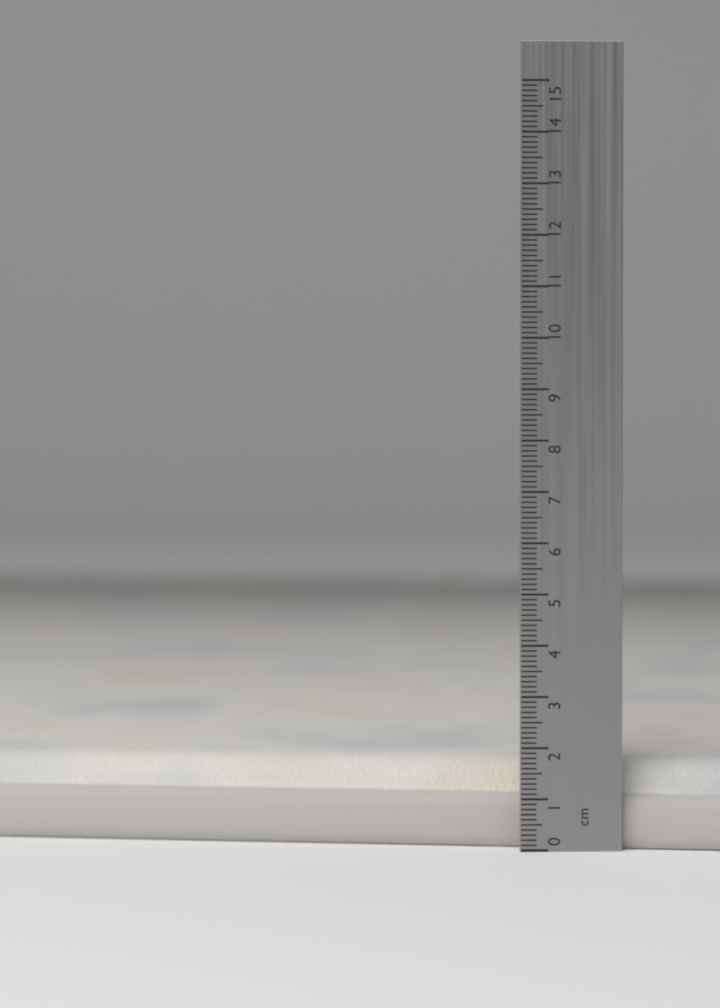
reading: 1.7 cm
